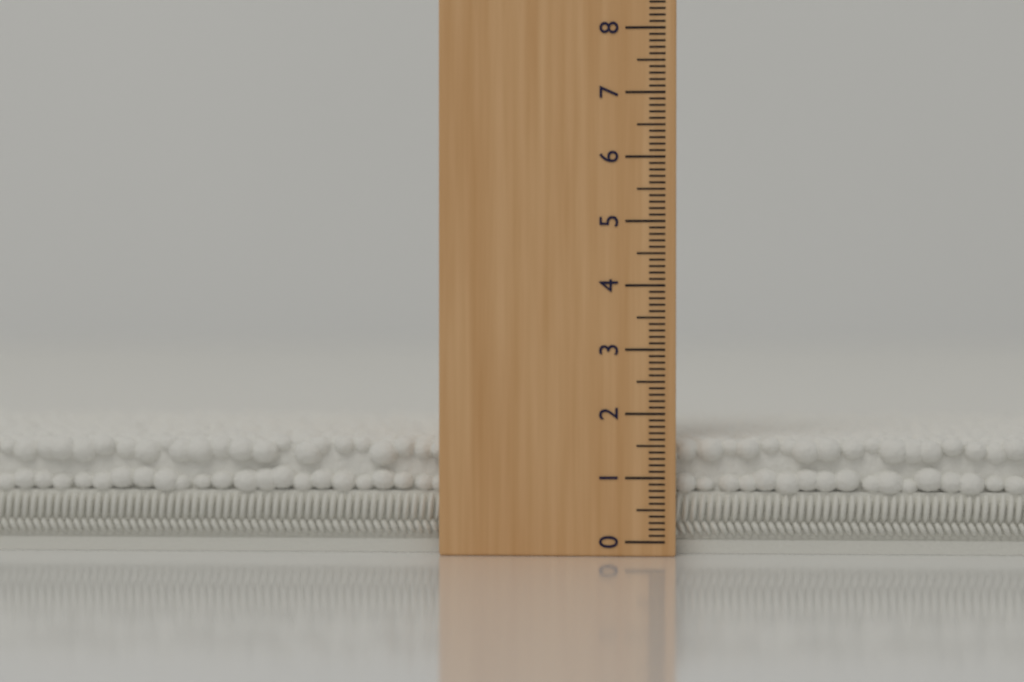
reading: 1.6 (no unit)
